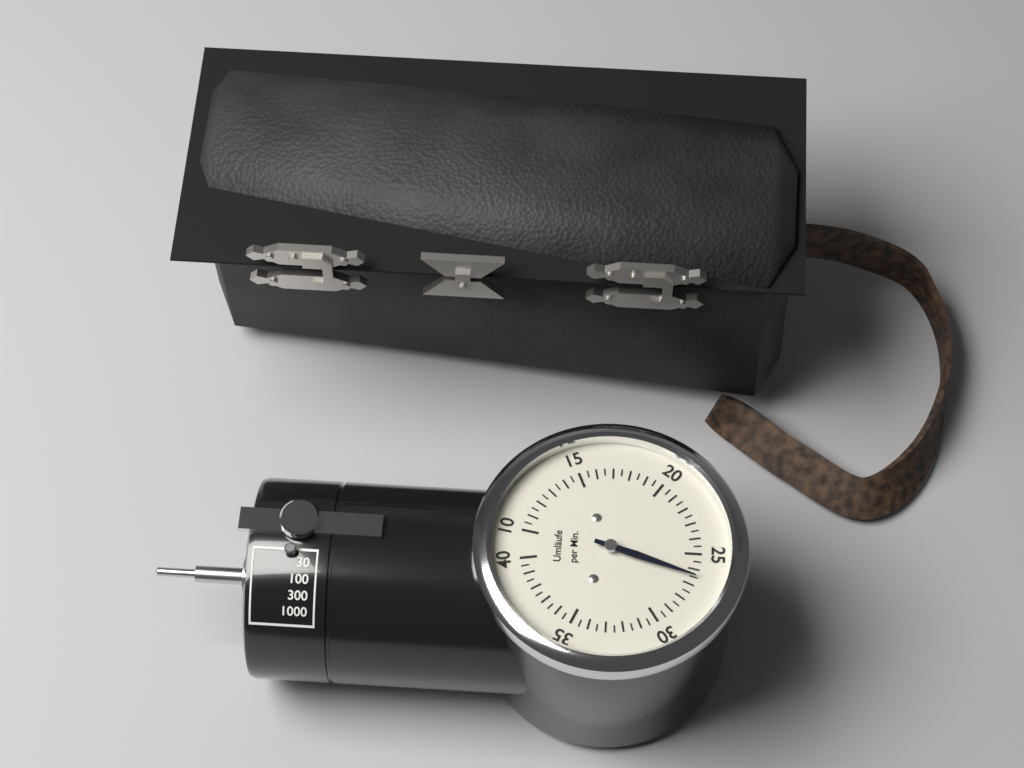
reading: 26.5 Umläufe per Min.
